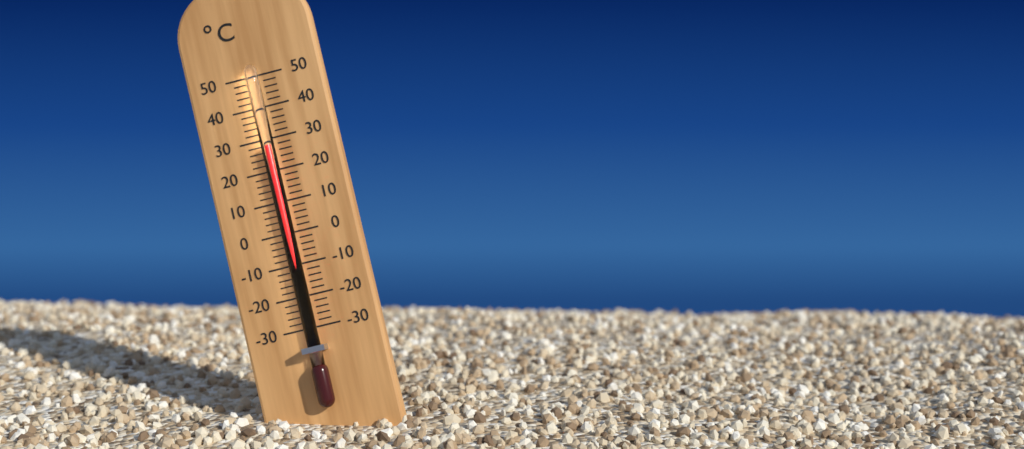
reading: 28 °C
